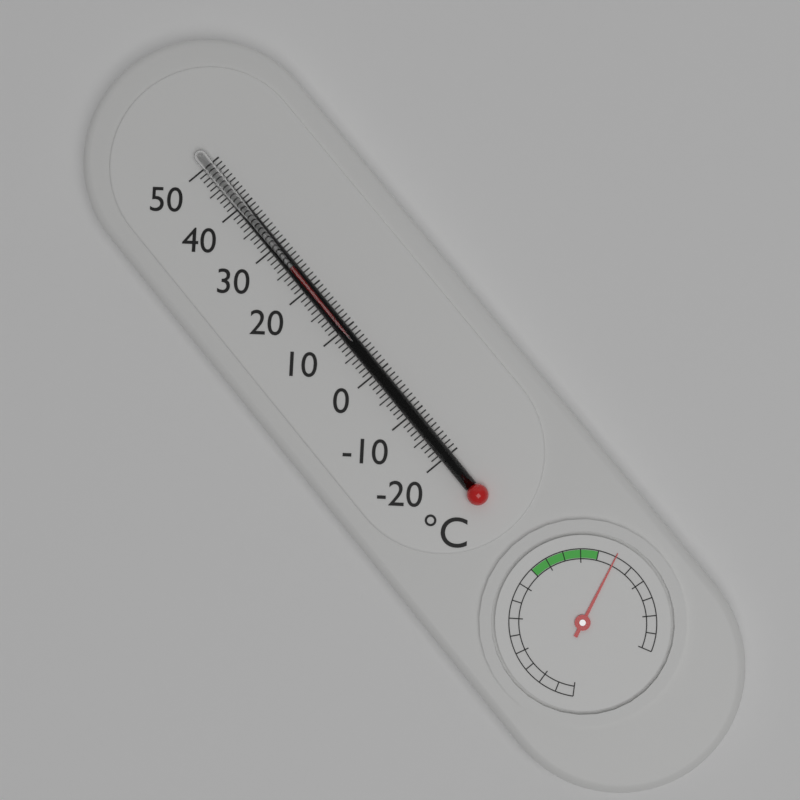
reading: 25 °C
